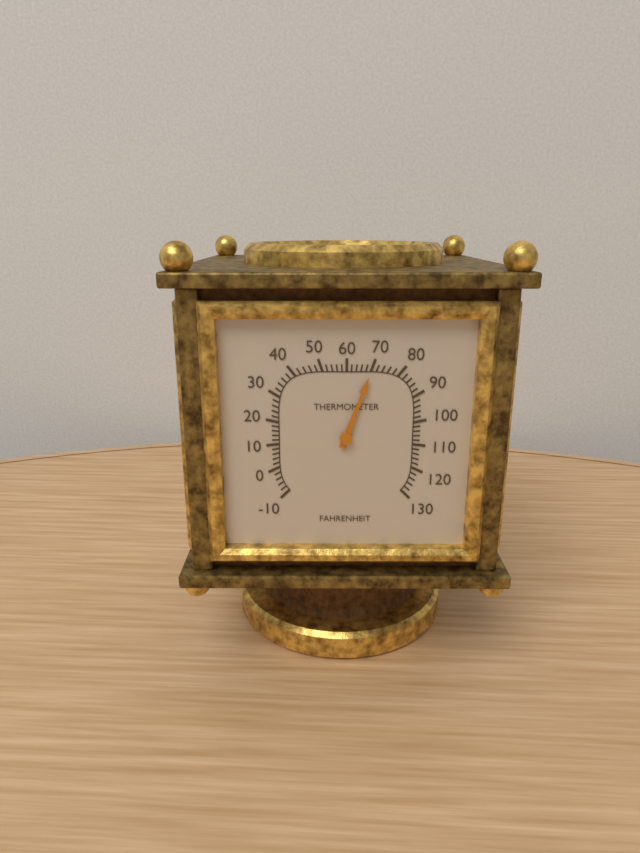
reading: 70 °F
